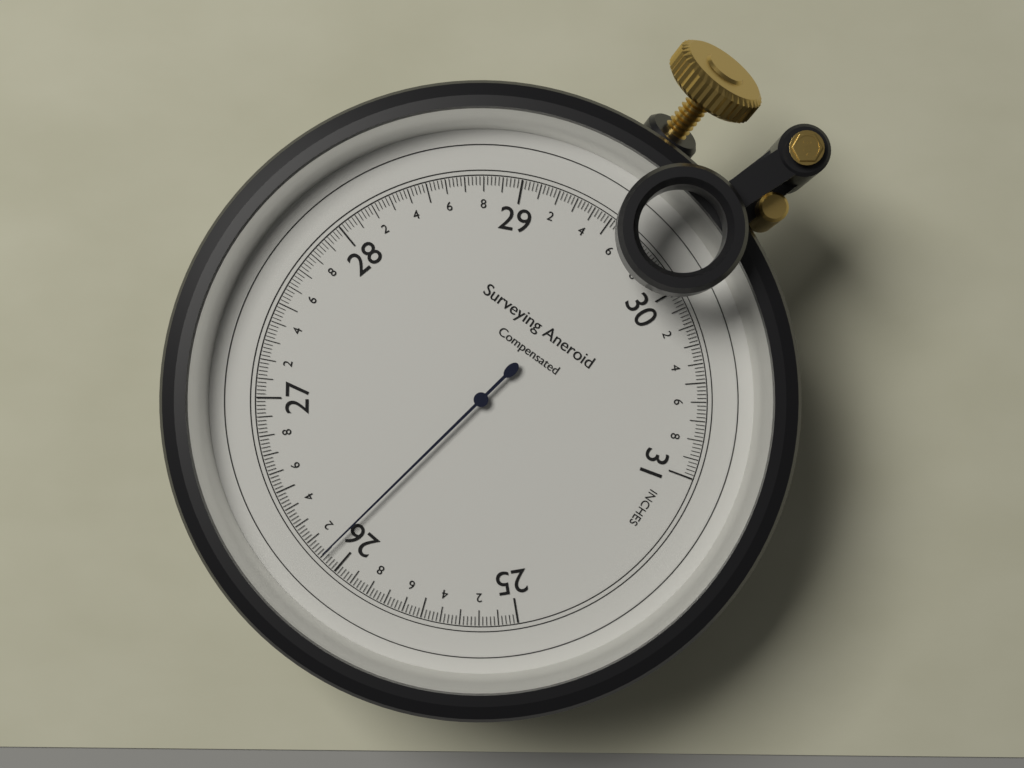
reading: 26.10 inches
